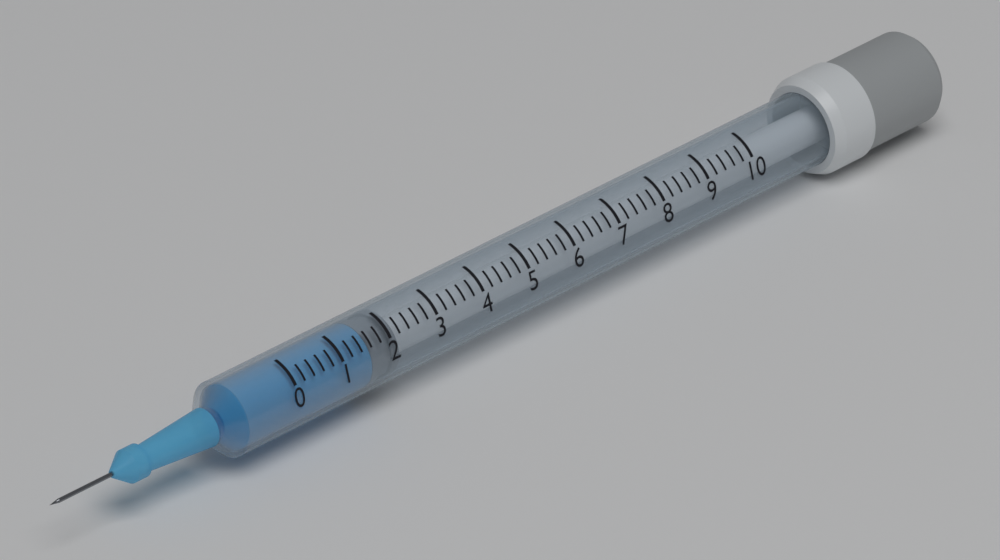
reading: 1.6 (no unit)
